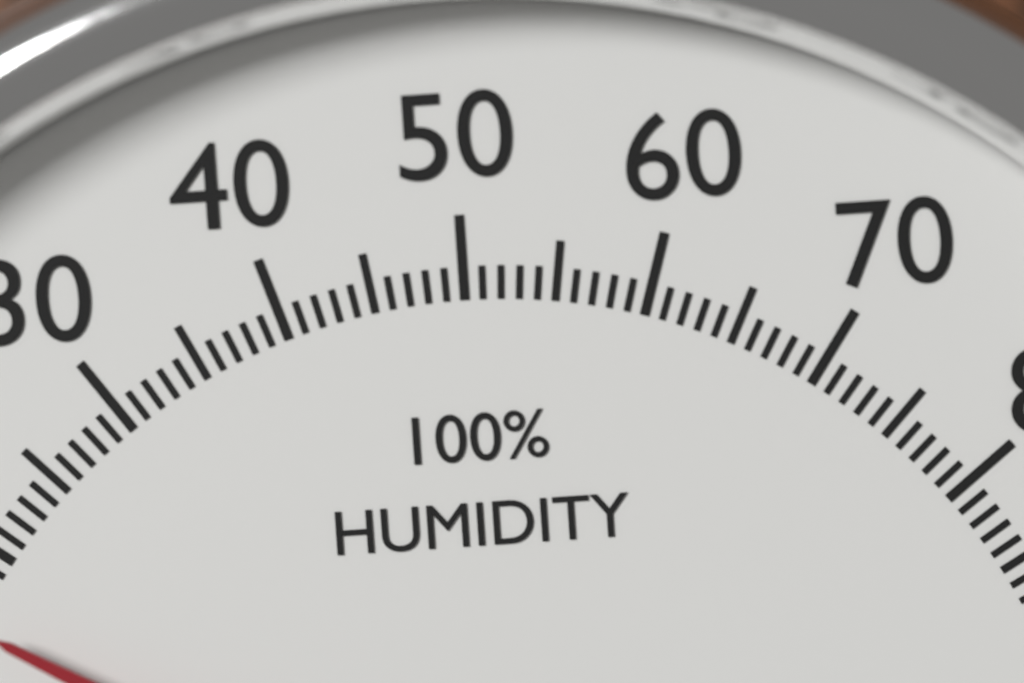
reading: 16 %
